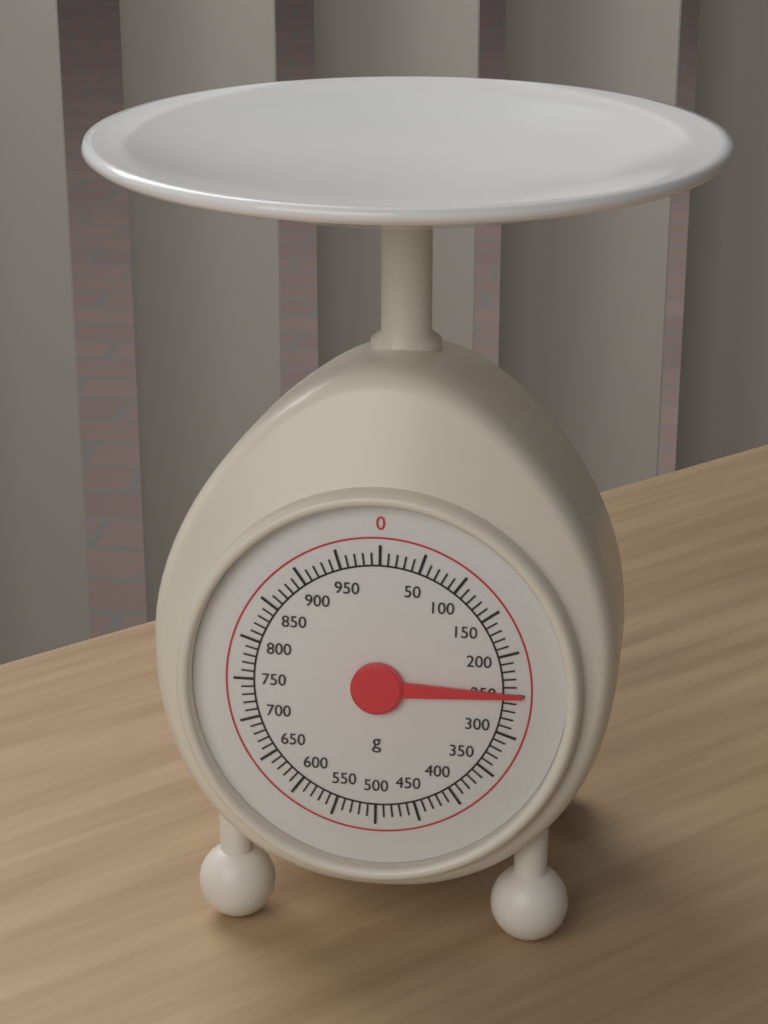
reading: 250 g
